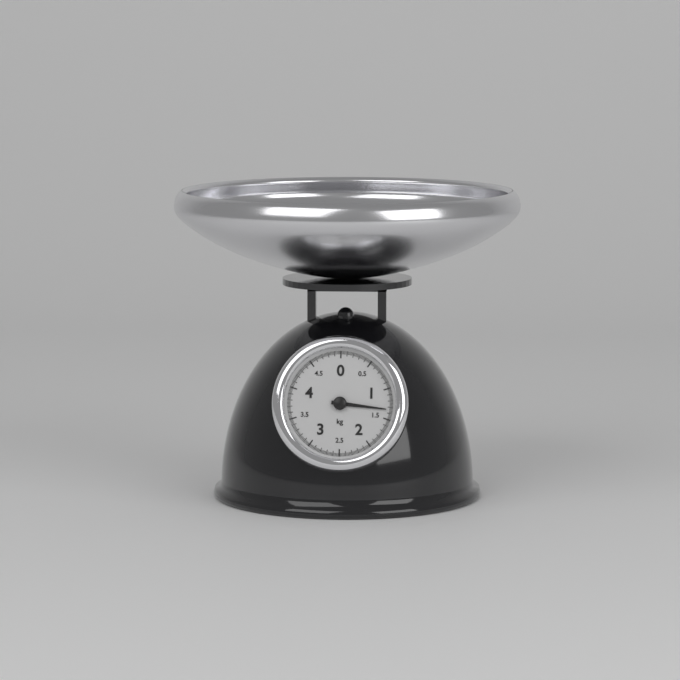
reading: 1.34 kg
